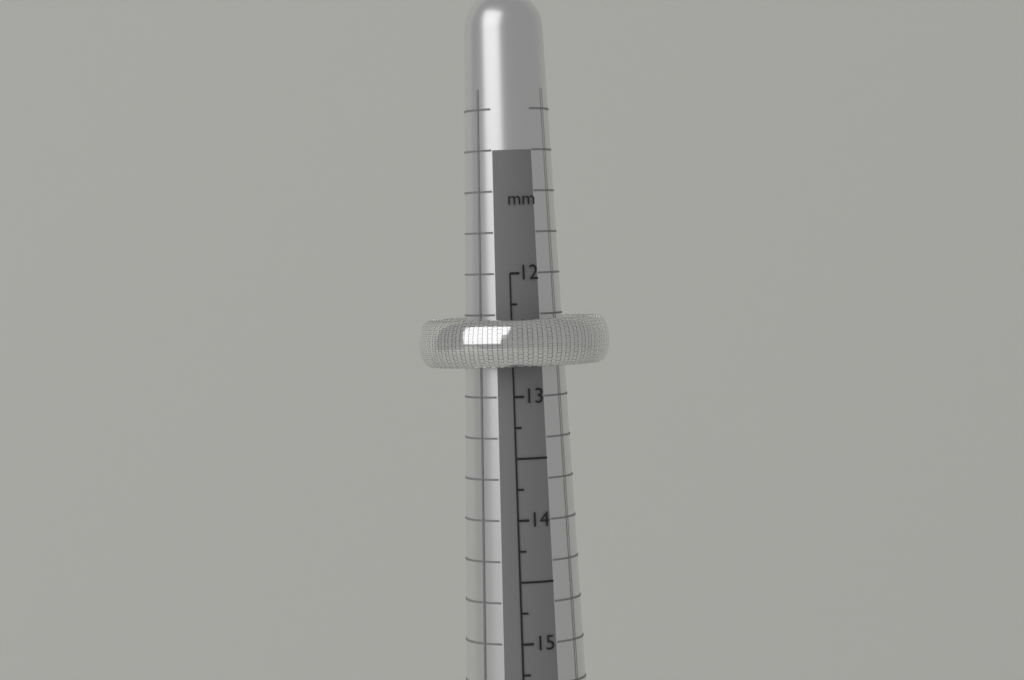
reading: 12.75 mm
